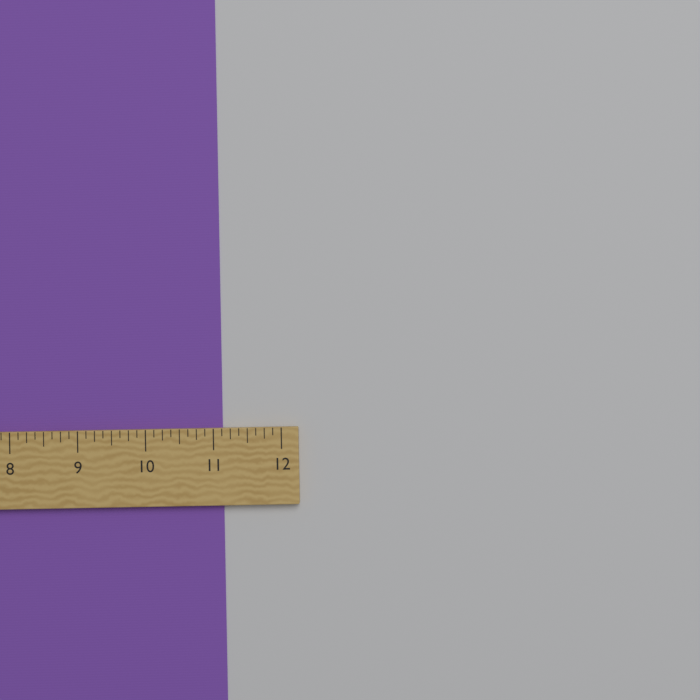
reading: 11.125 in
